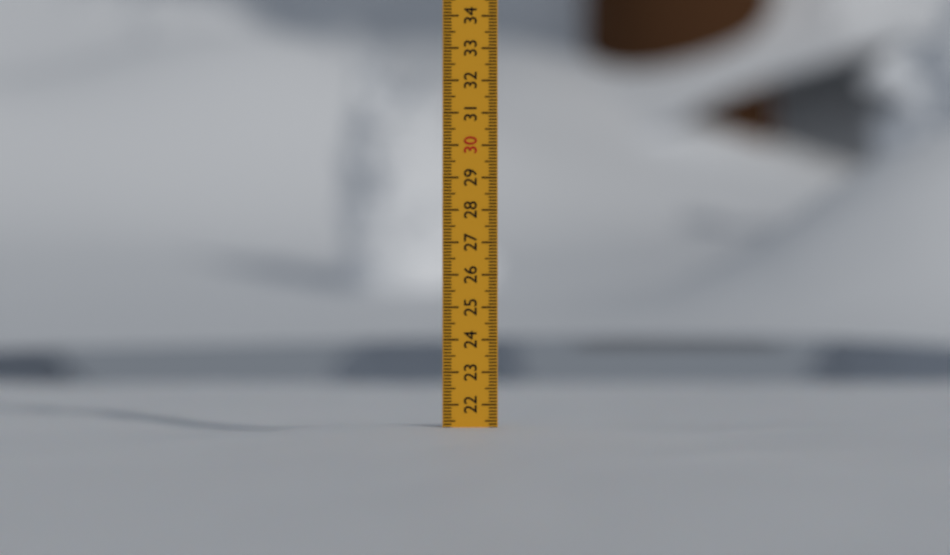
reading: 21.3 (no unit)
